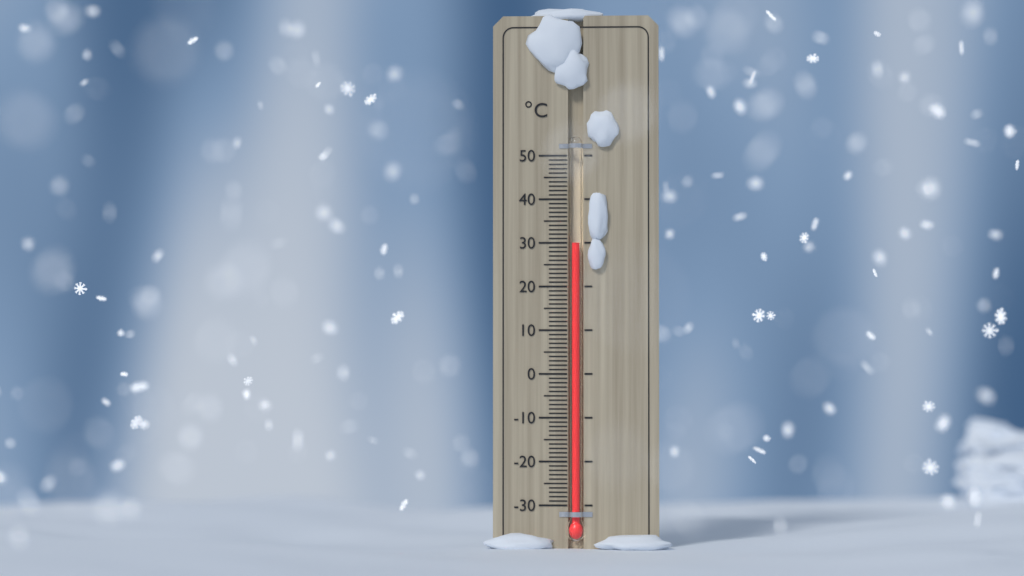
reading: 30 °C
